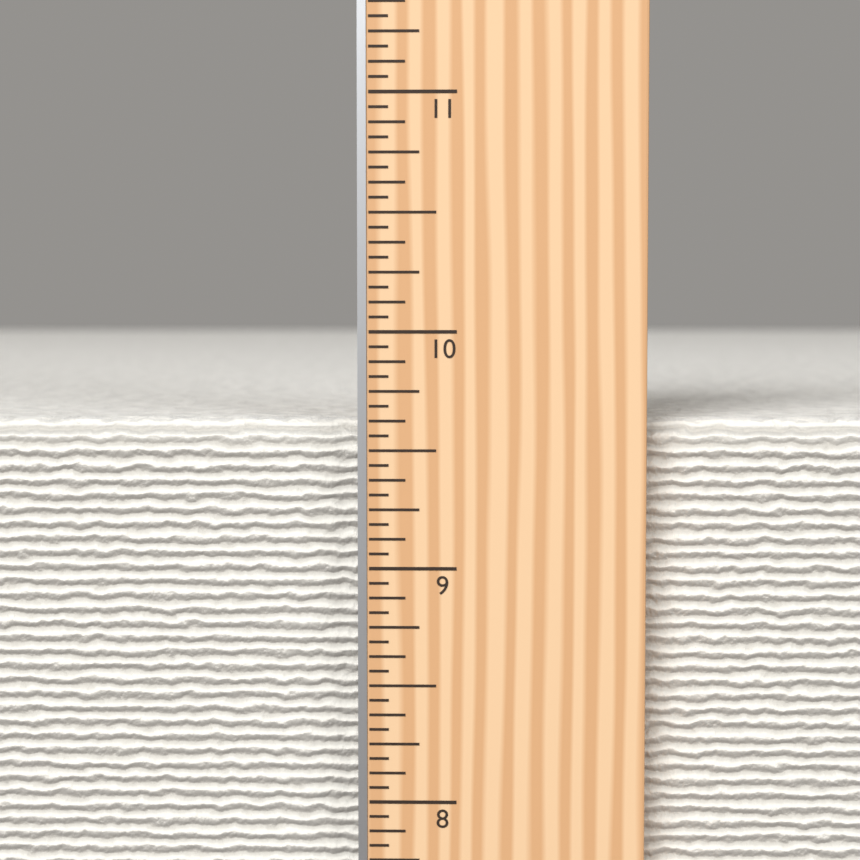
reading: 9.6250 in
